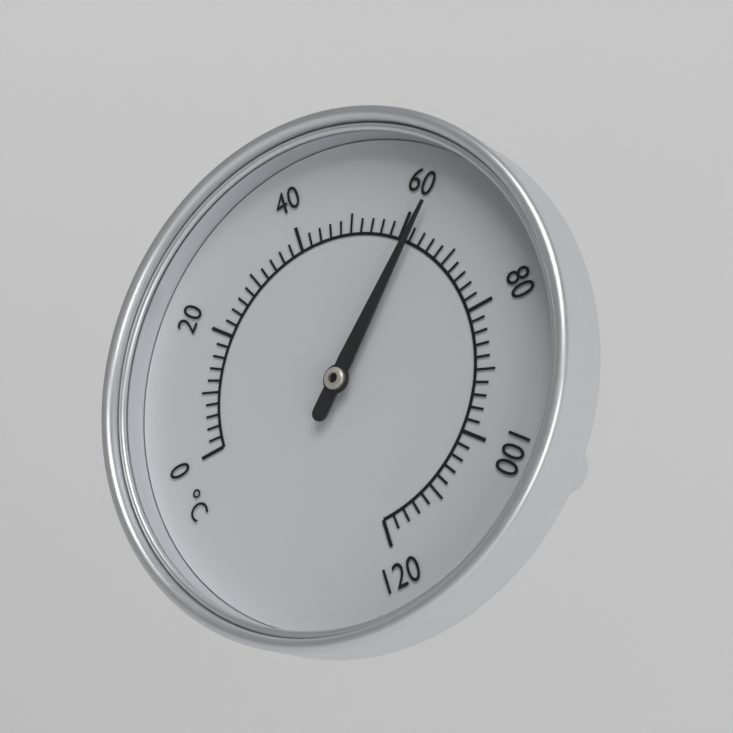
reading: 62 °C
